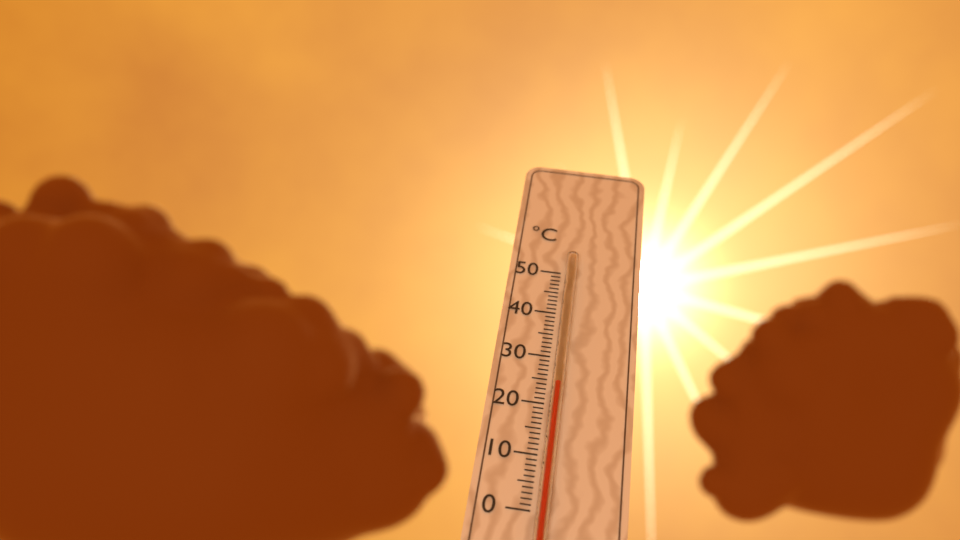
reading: 24 °C
